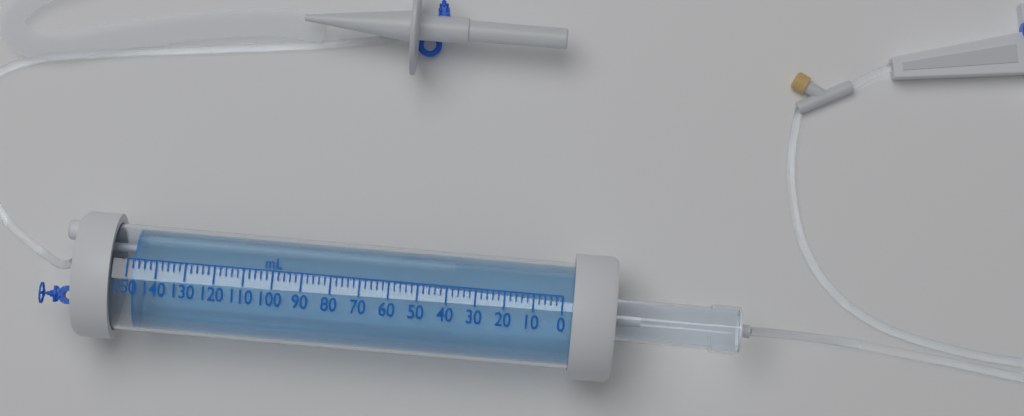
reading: 148 mL
